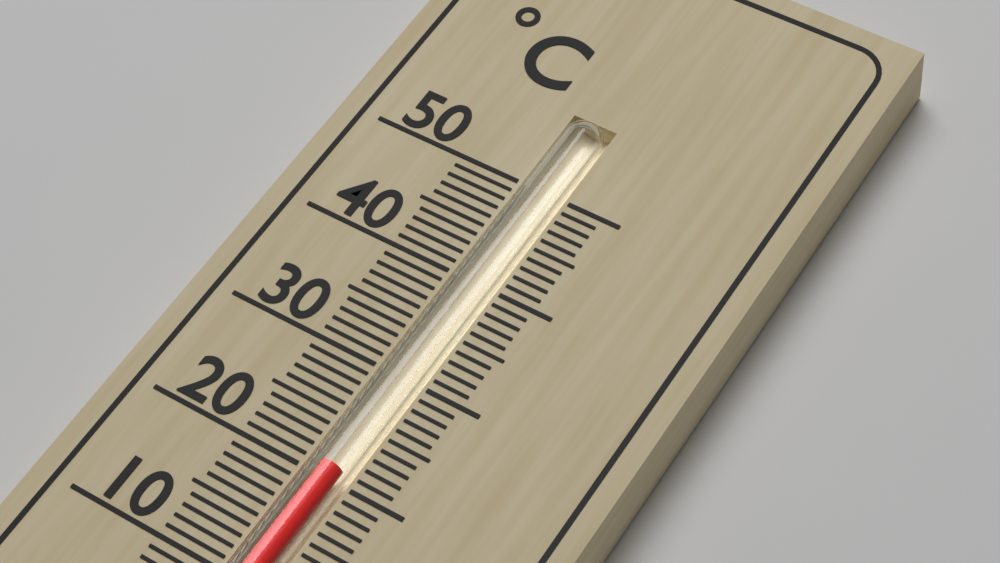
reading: 21 °C
